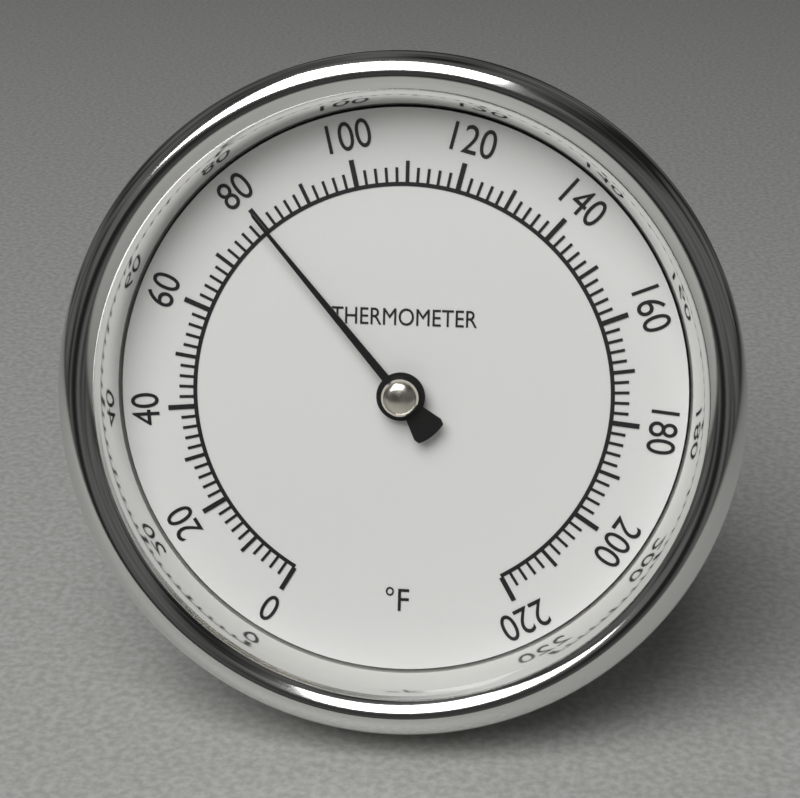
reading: 80 °F
